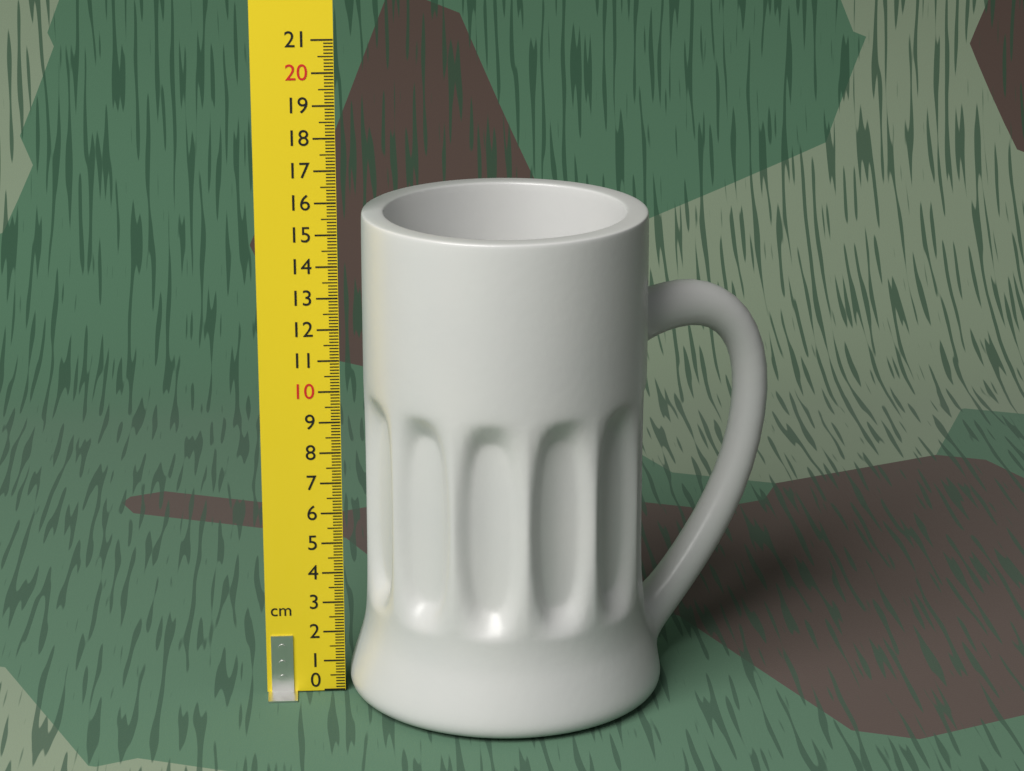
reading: 15.6 cm
